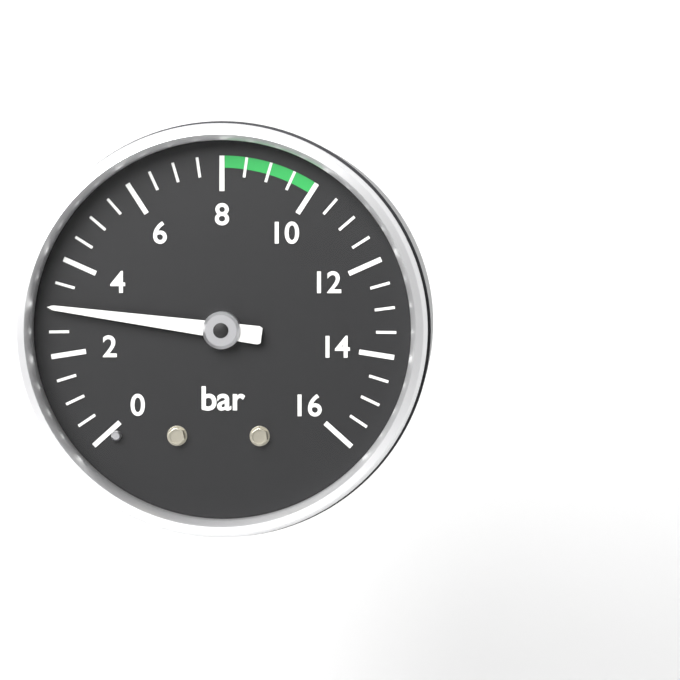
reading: 3.0 bar
